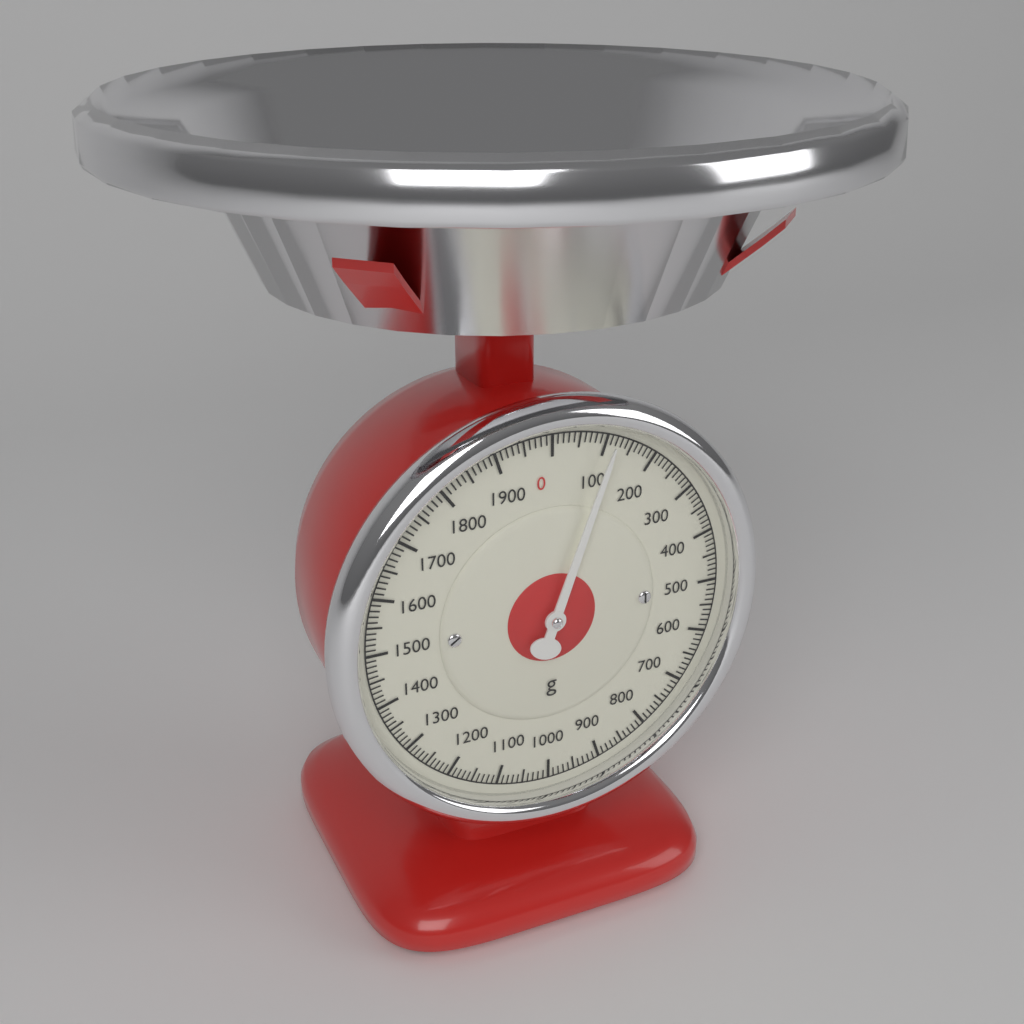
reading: 110 g
